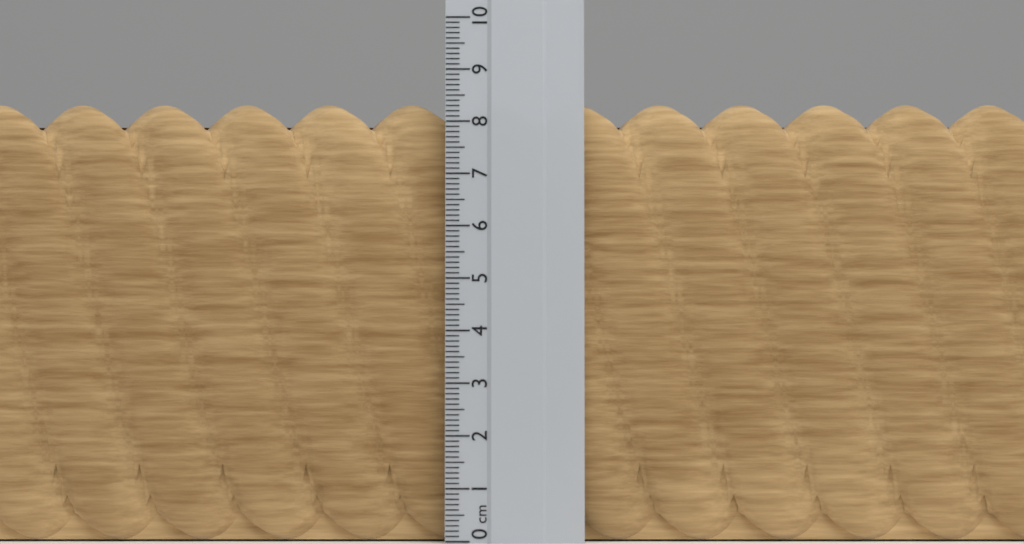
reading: 8.4 cm
